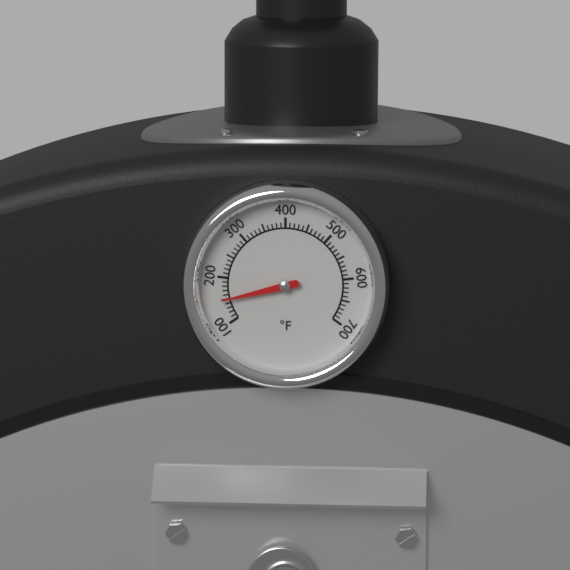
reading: 150 °F
